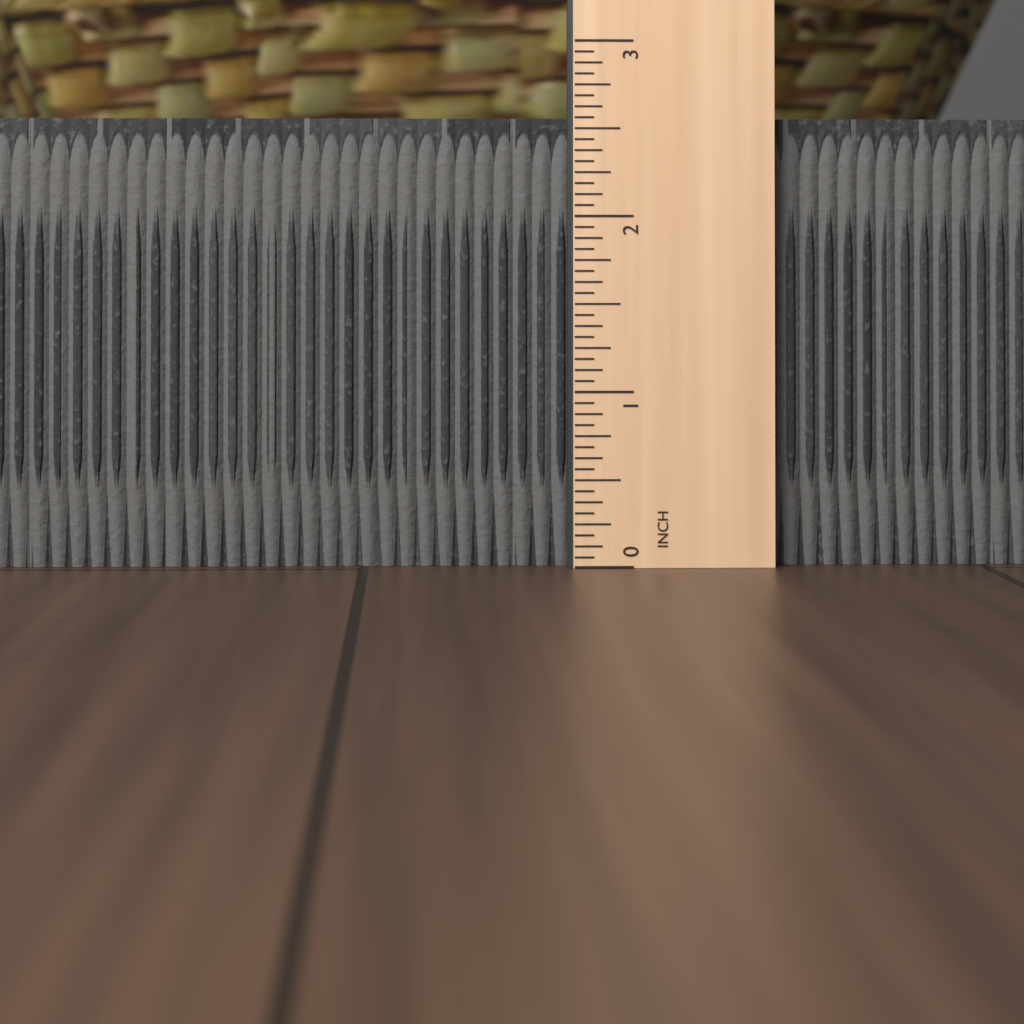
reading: 2.5625 in
